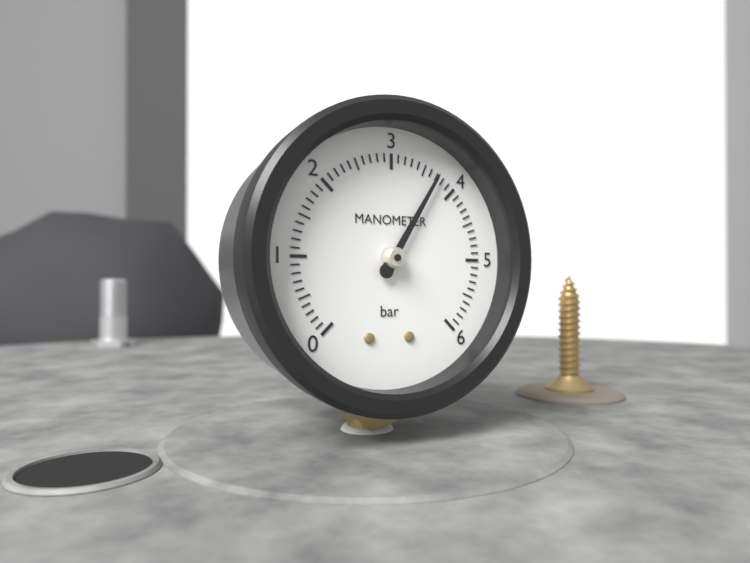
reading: 3.7 bar
